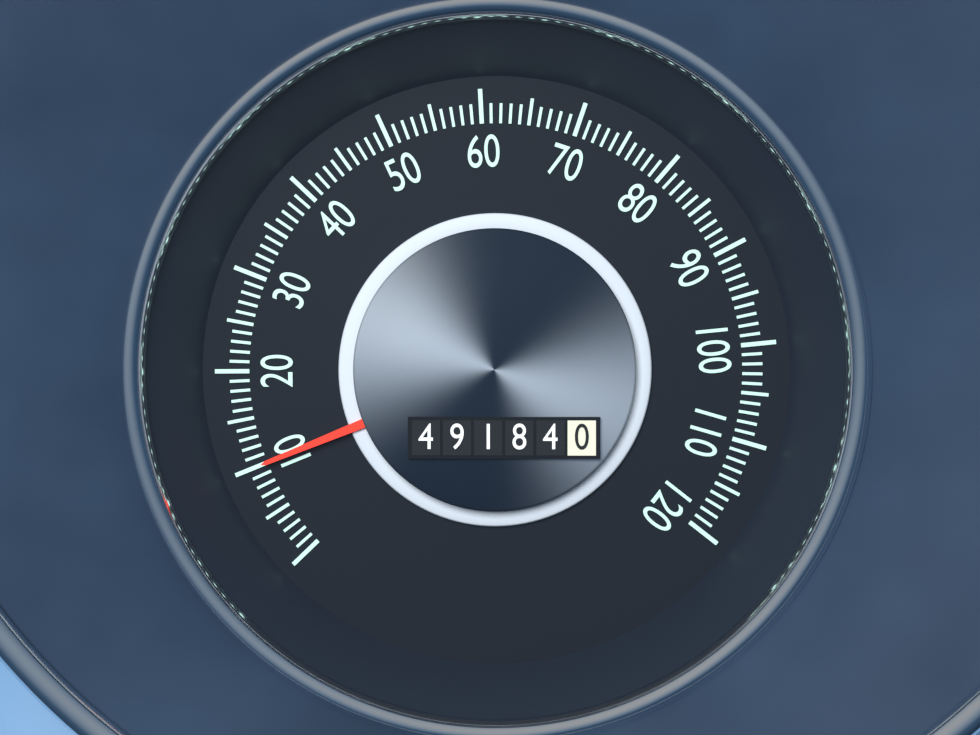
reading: 10 (no unit)
